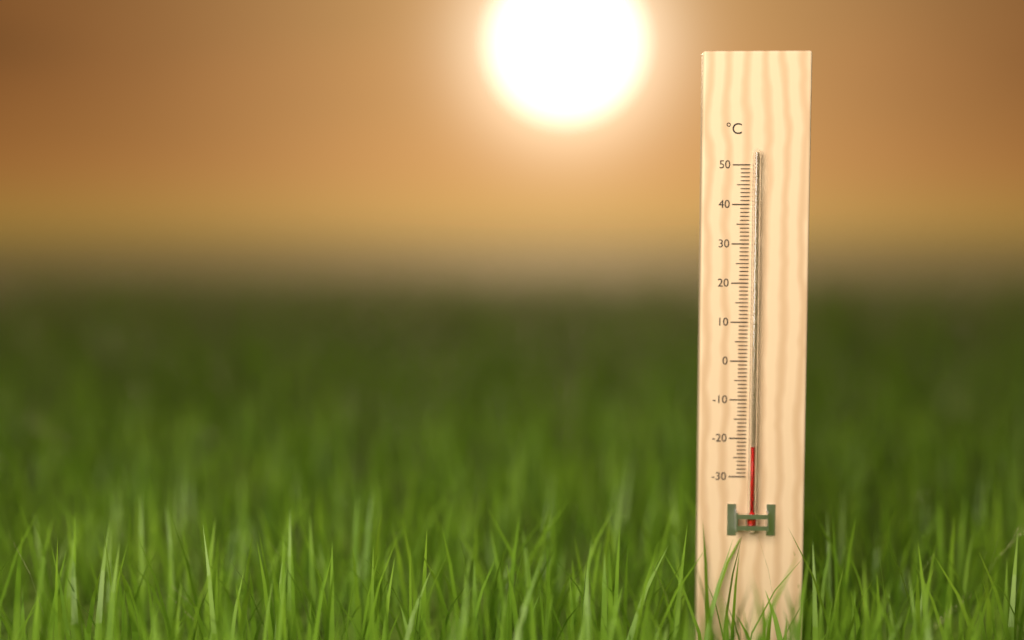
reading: -22 °C
